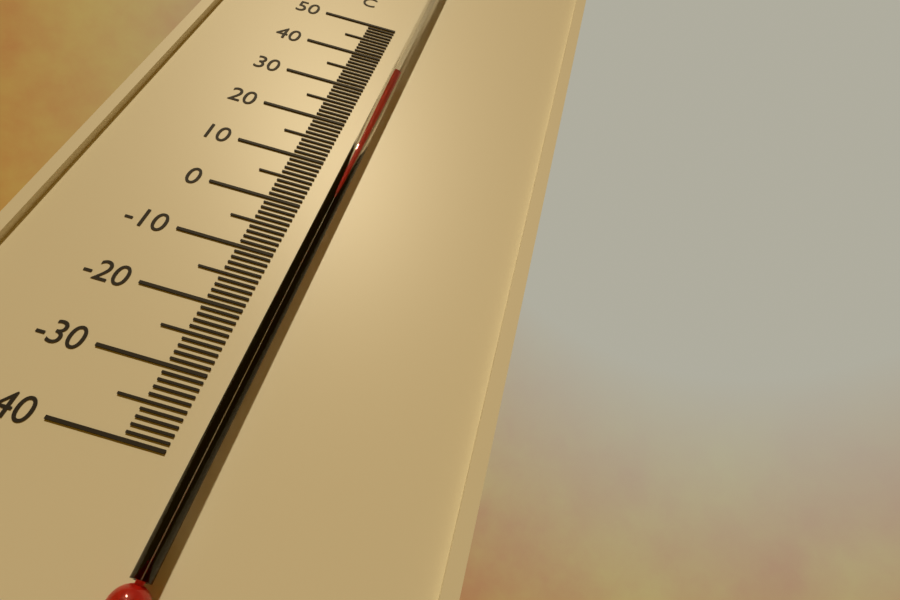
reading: 35 °C
